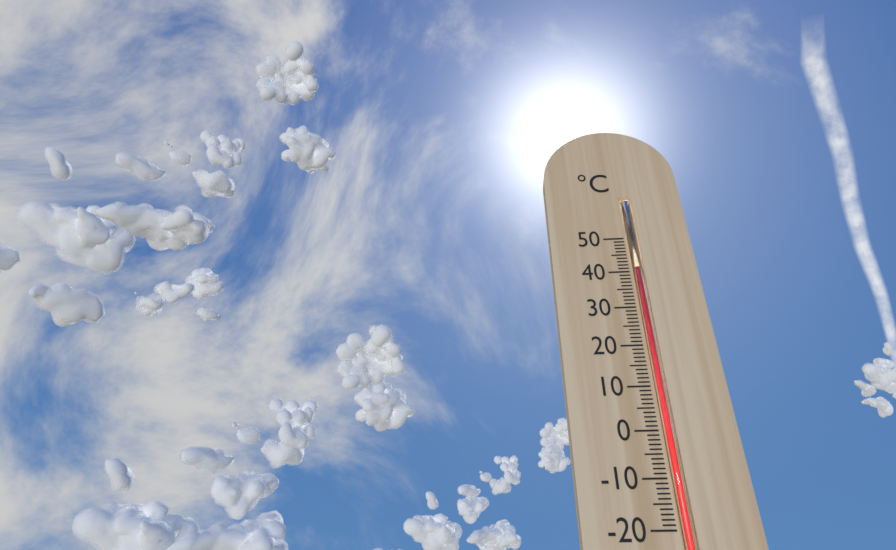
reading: 41 °C
